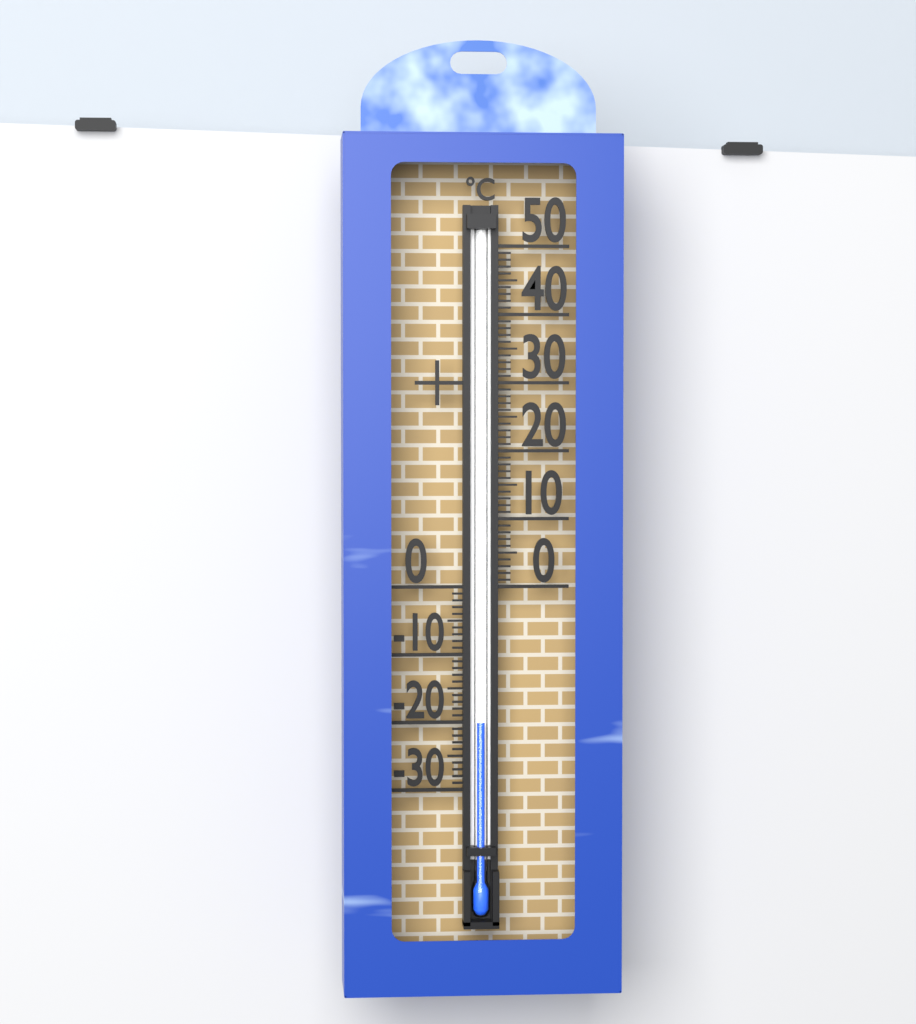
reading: -20 °C
